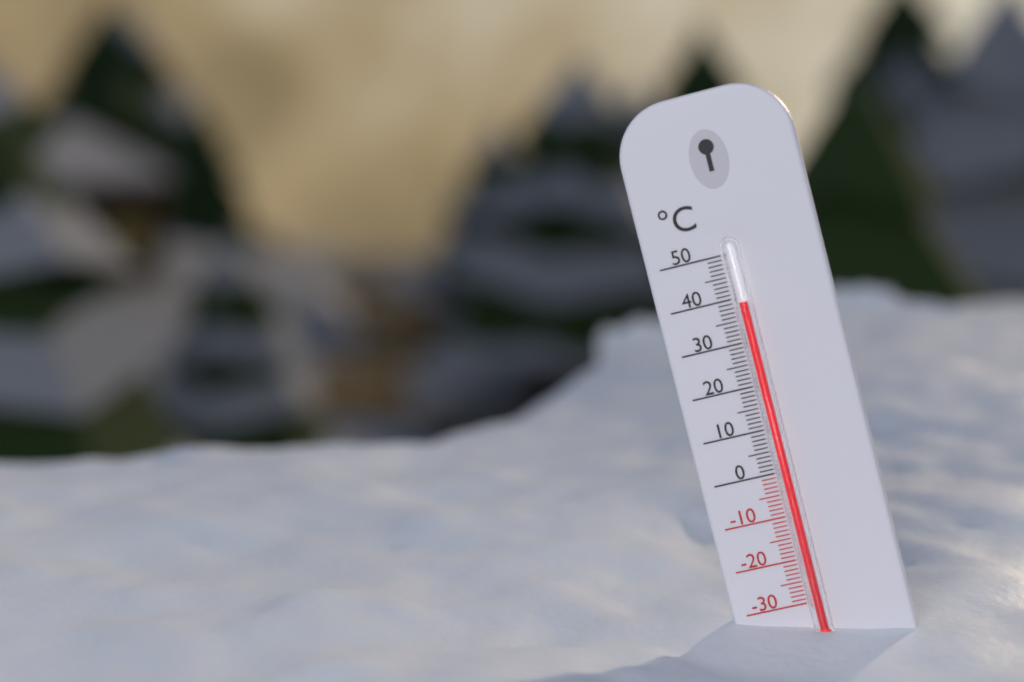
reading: 39 °C
